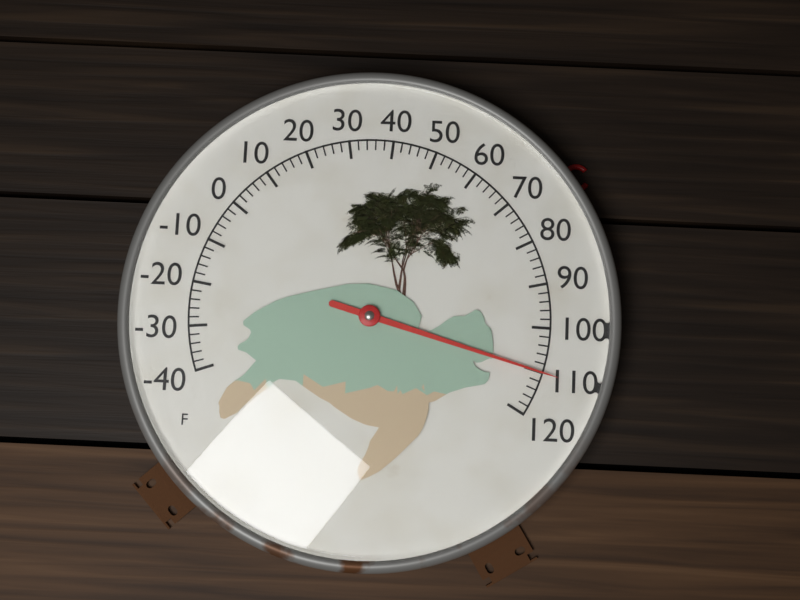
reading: 110 °F
